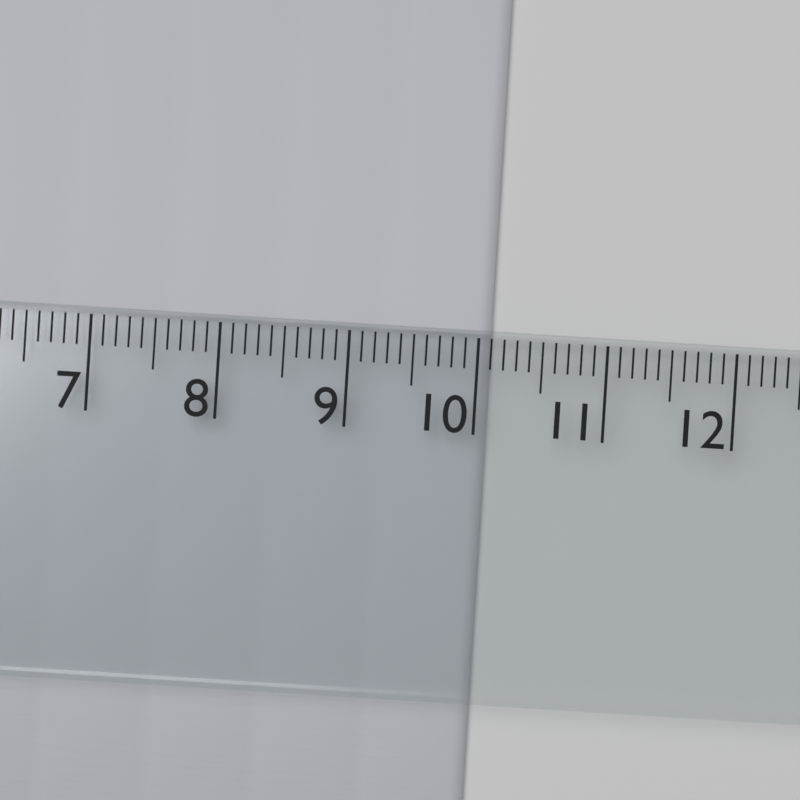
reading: 10.1 cm
